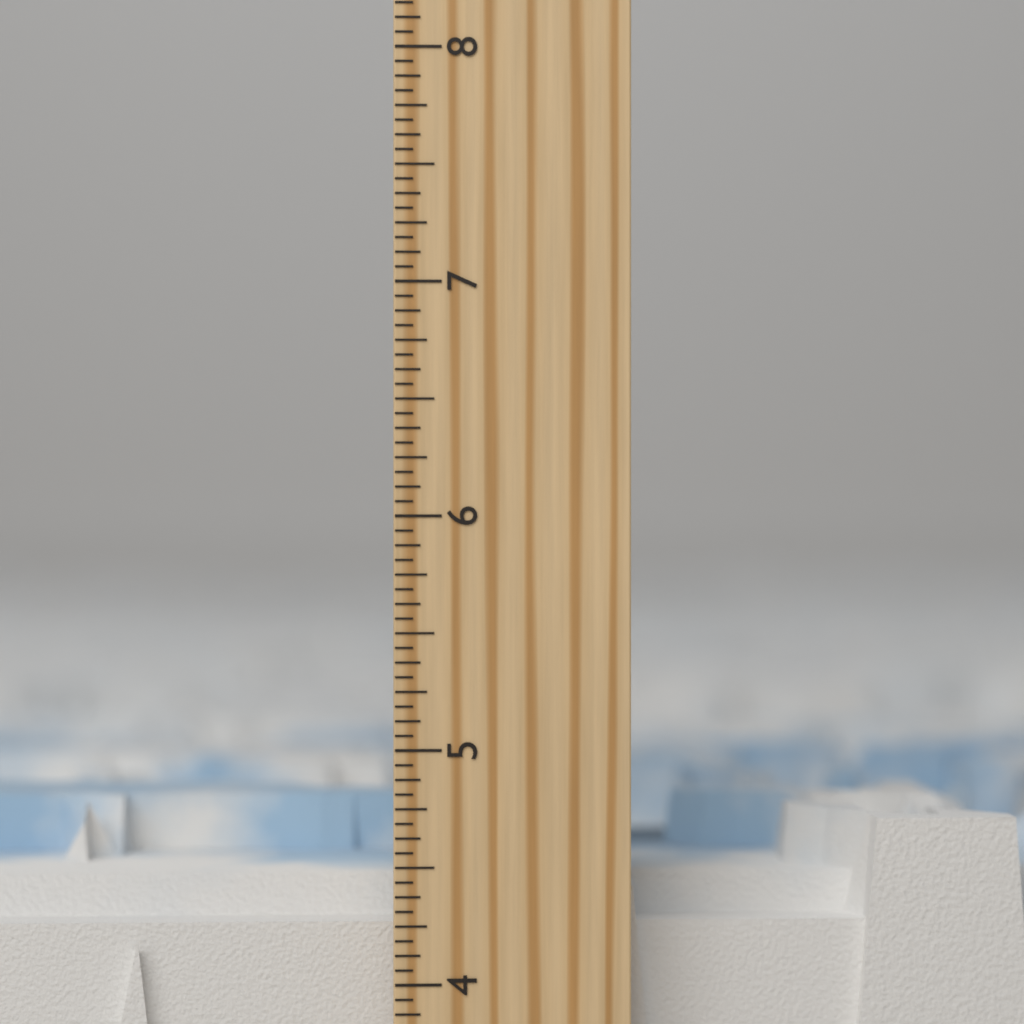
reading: 4.6875 inch
